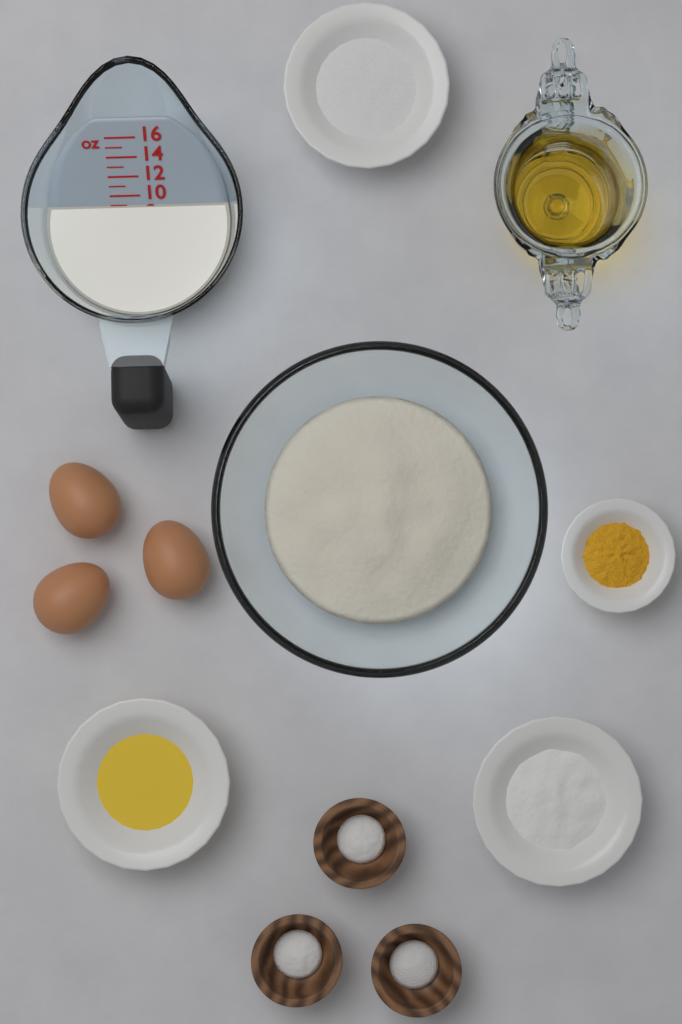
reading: 9 oz
